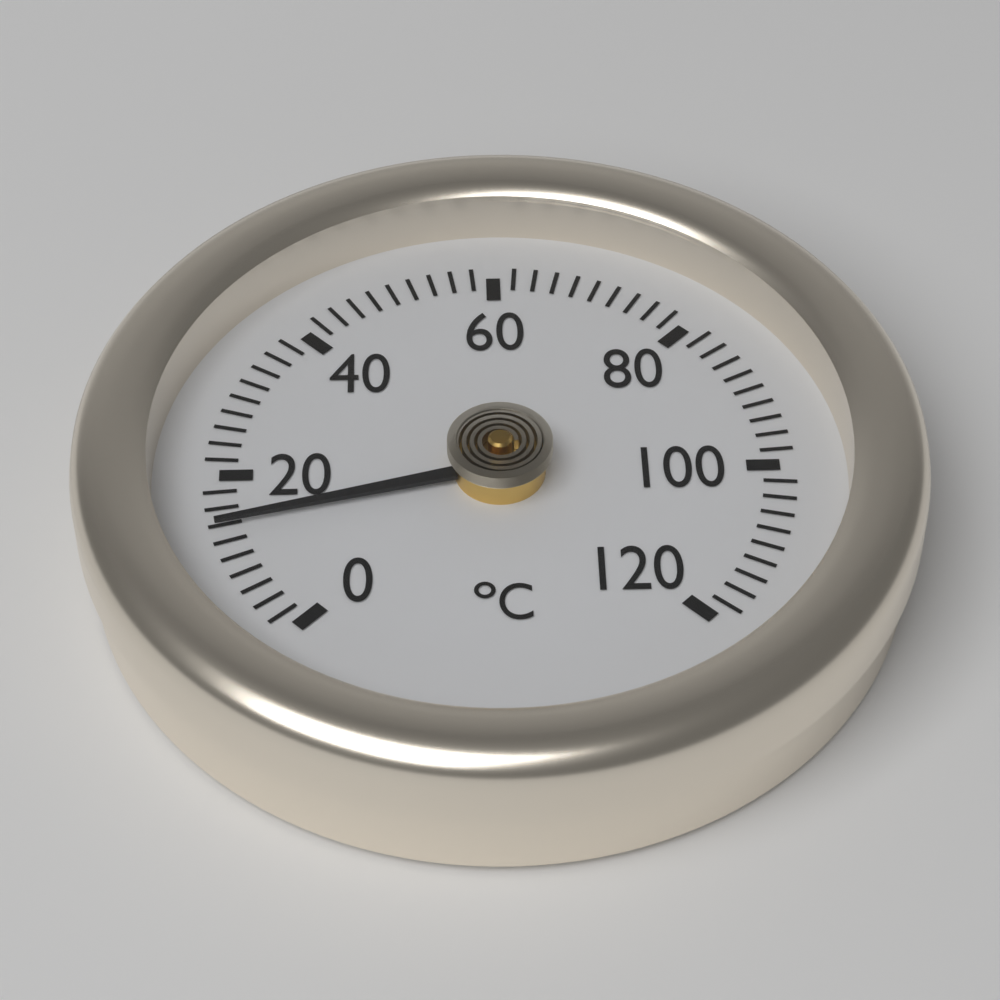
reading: 14 °C
